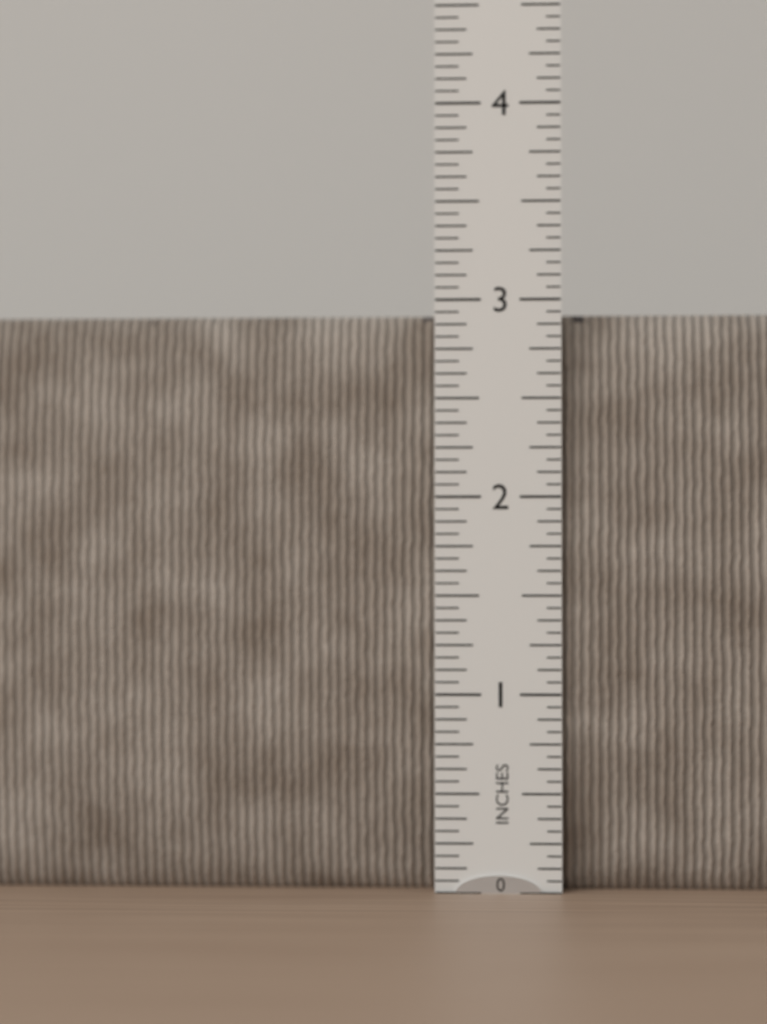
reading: 2.9375 in
